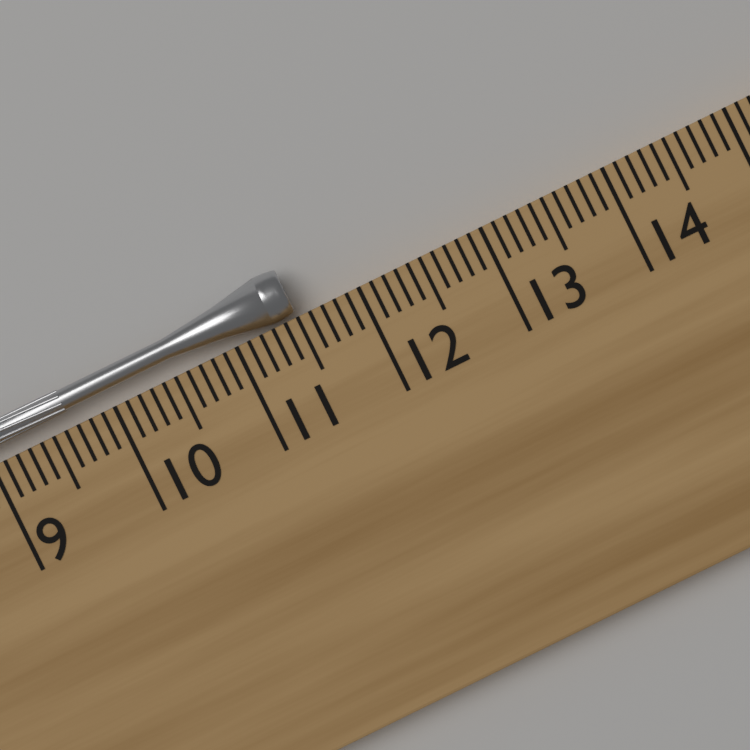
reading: 11.5 cm
